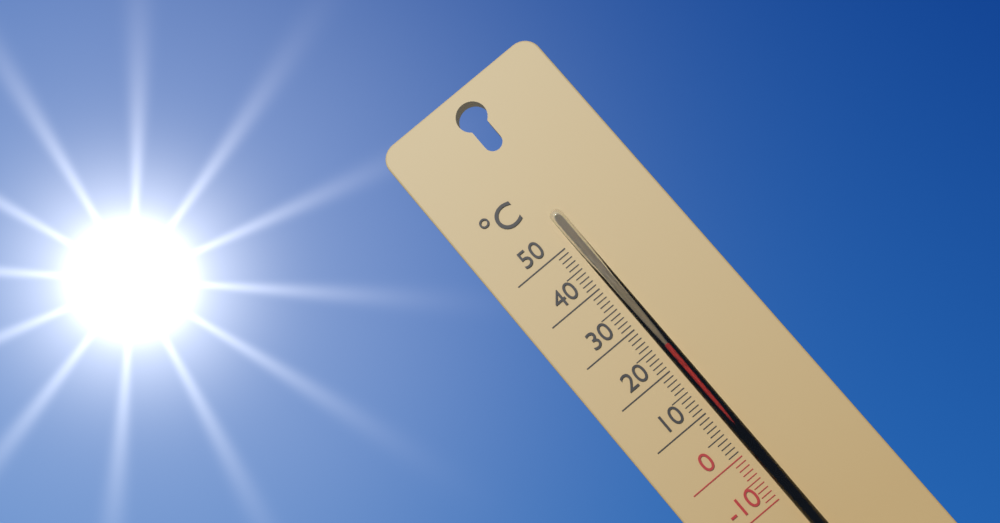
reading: 24 °C
